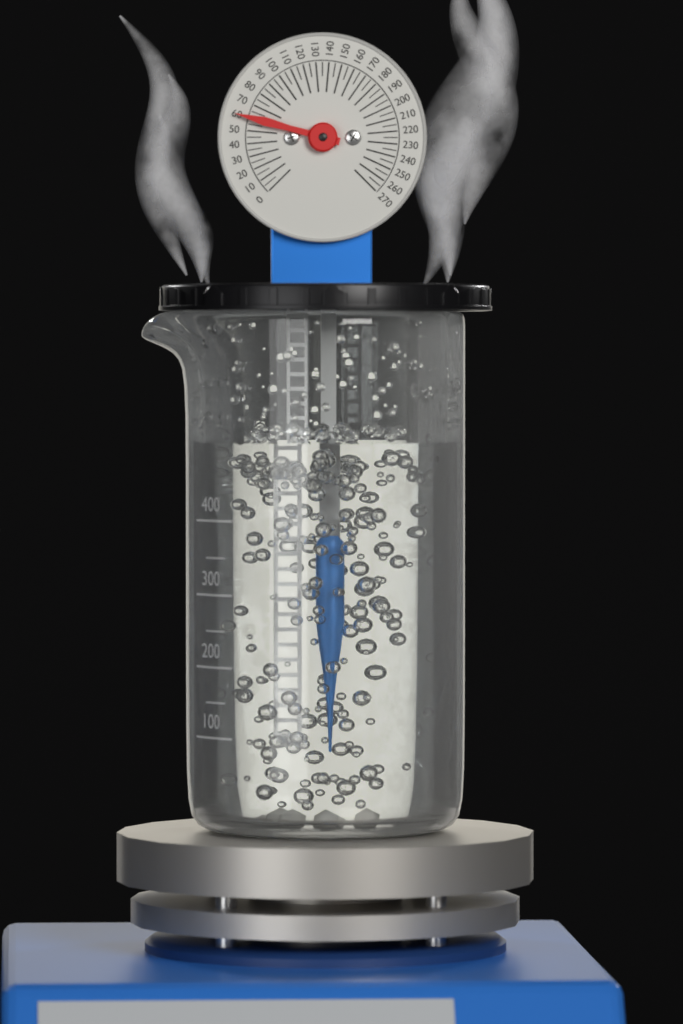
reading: 60 (no unit)
